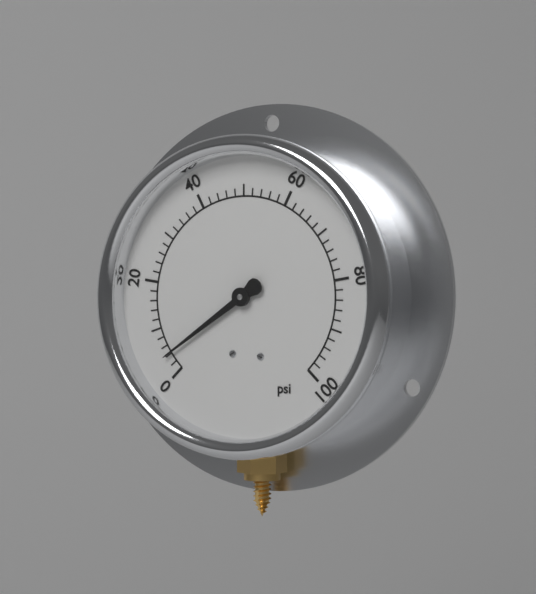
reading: 4 psi
